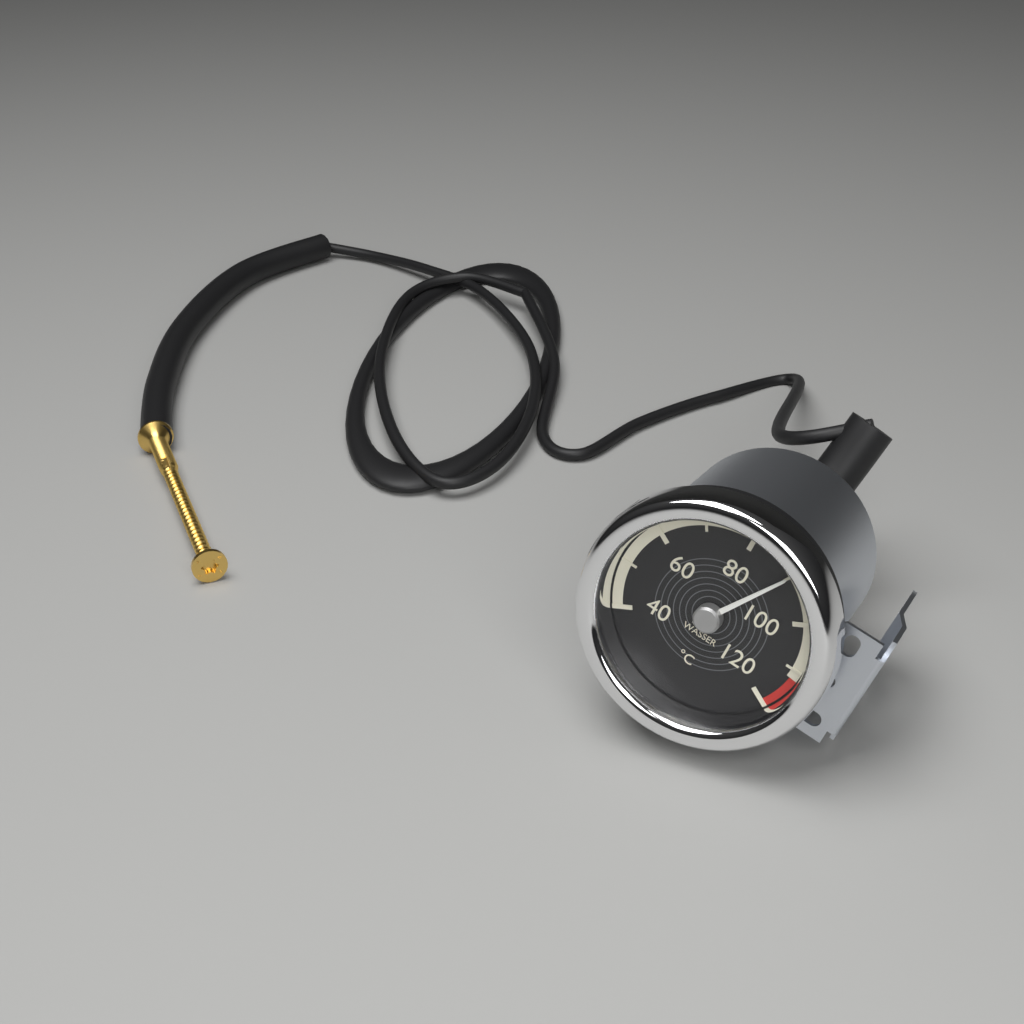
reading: 90 °C
